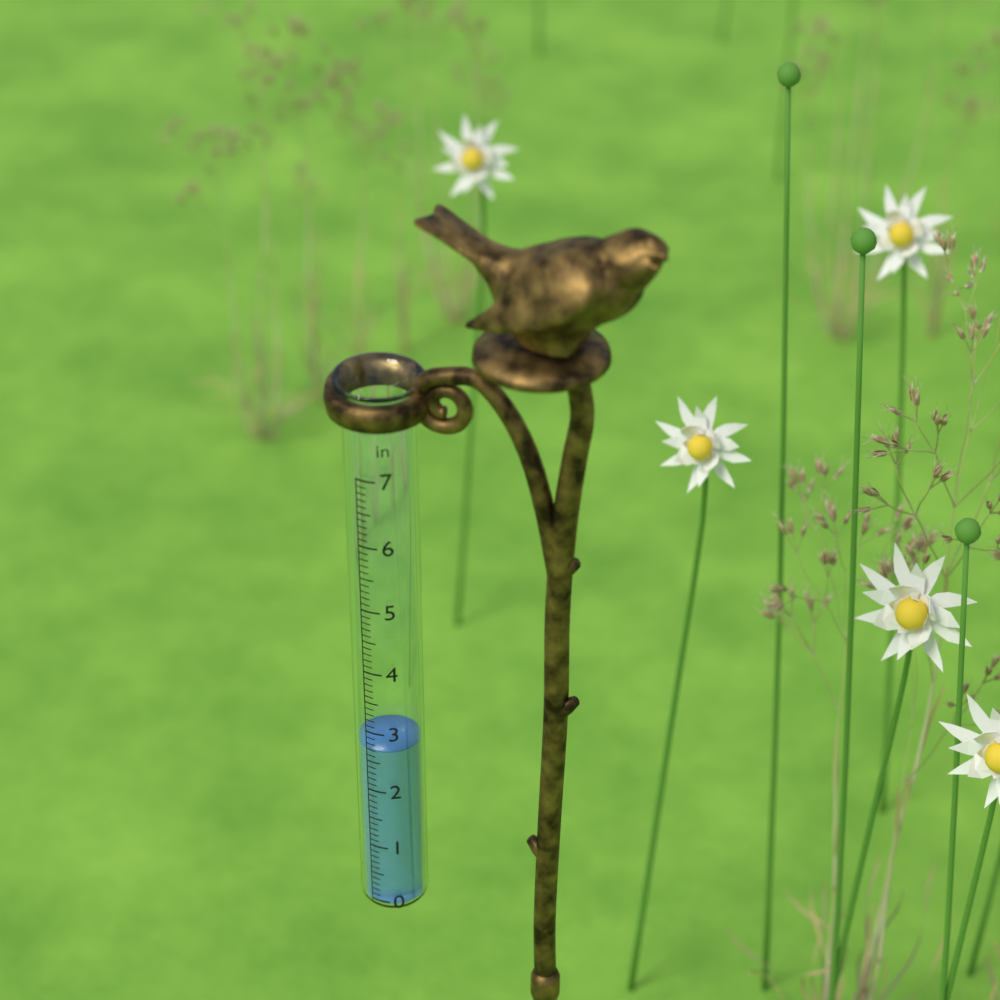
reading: 2.7 in
